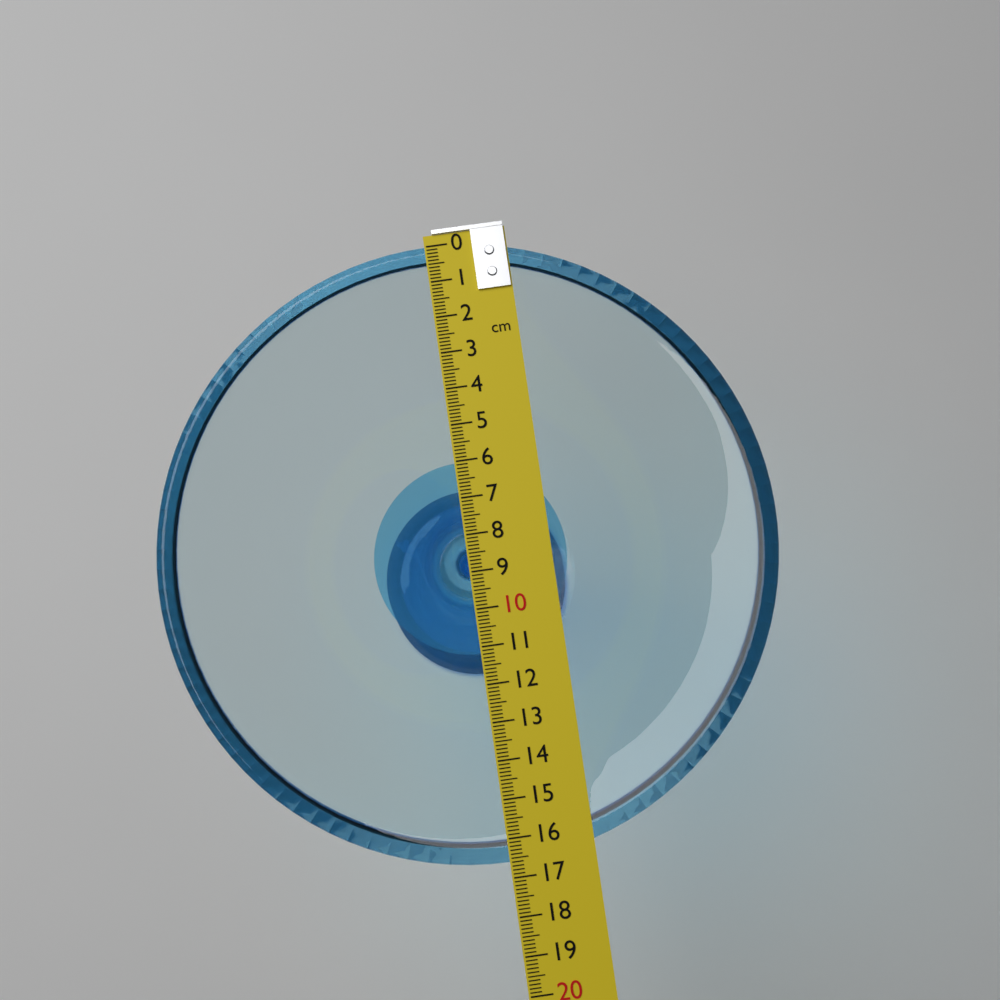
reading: 16.6 cm
